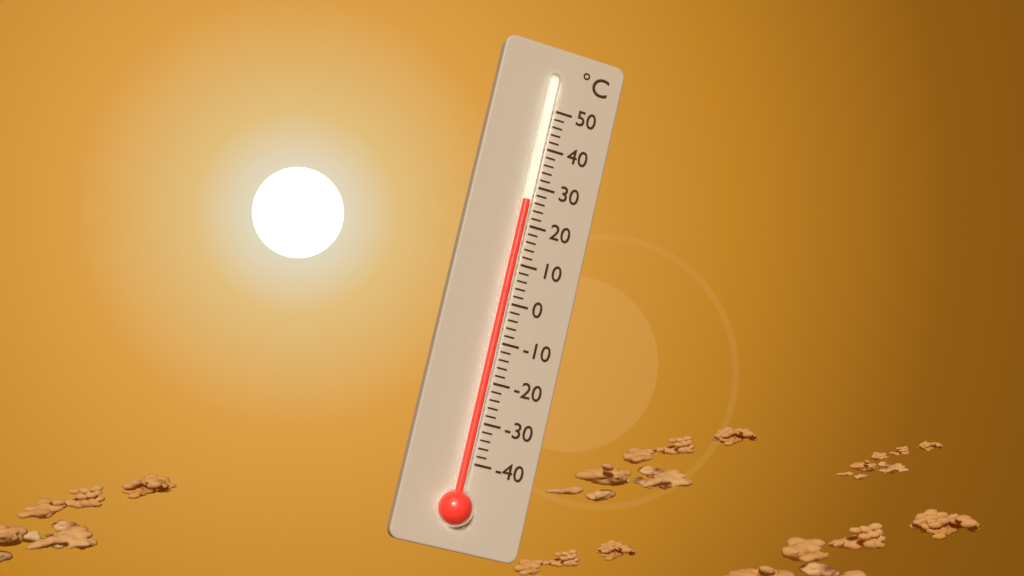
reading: 26 °C
